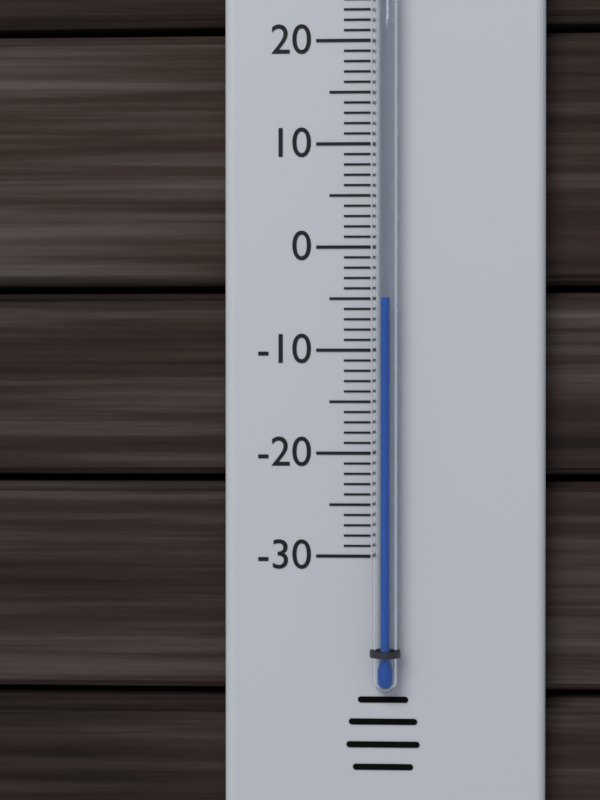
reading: -5 °C
